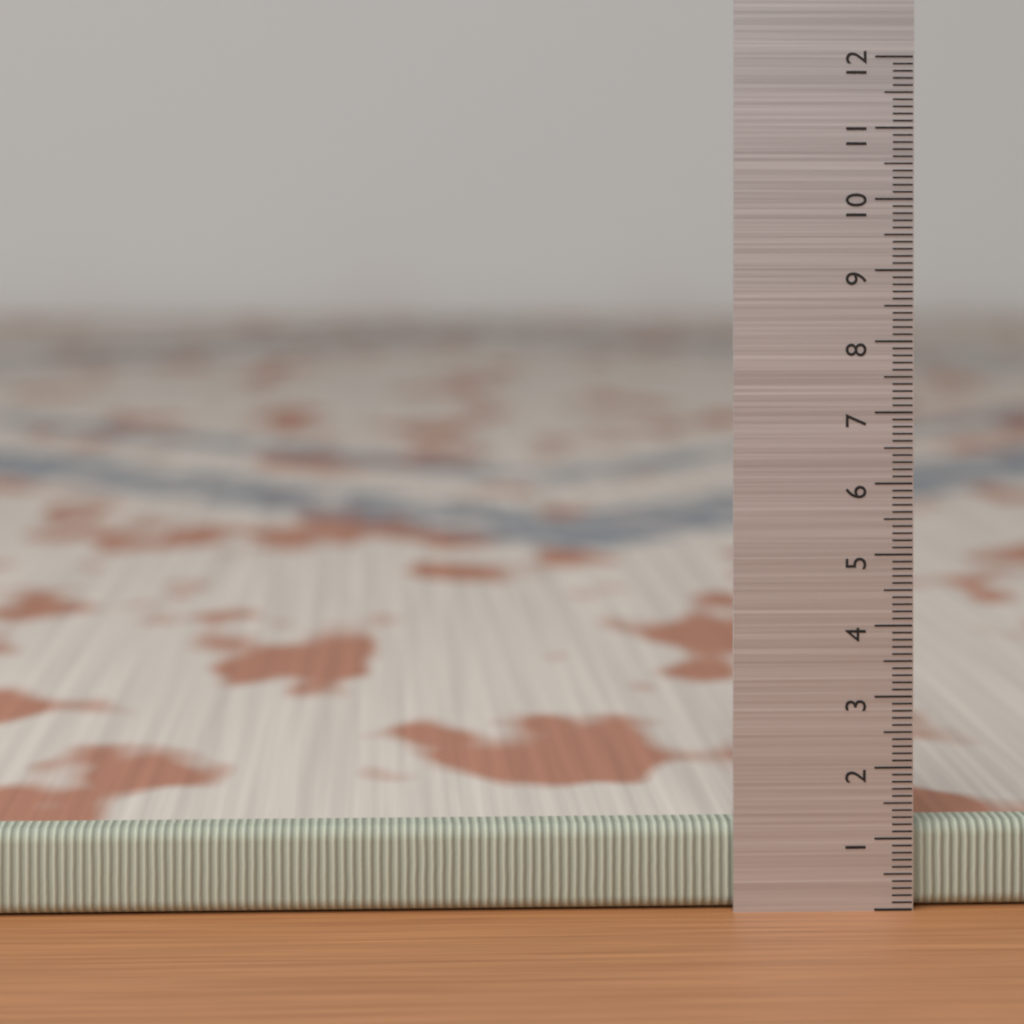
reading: 1.2 (no unit)
